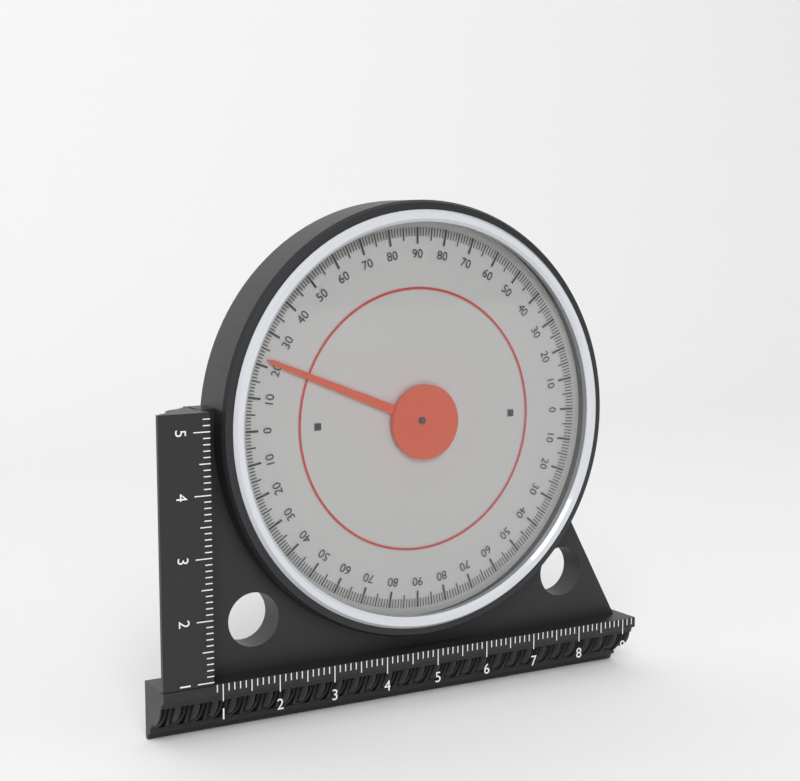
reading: 22 (no unit)
